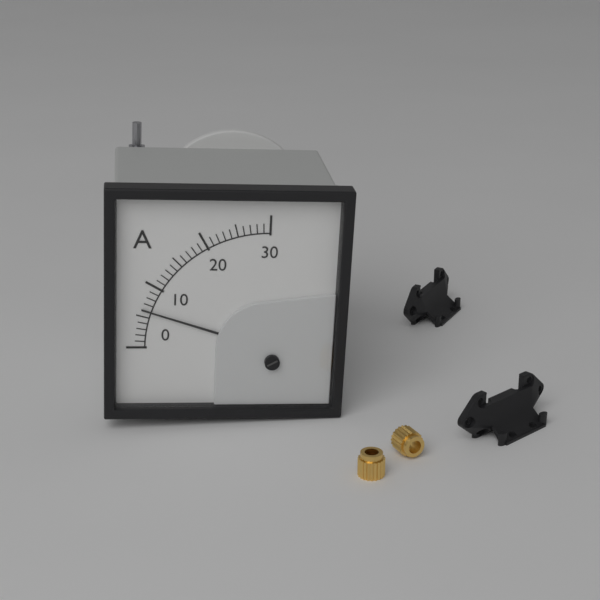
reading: 6 A
